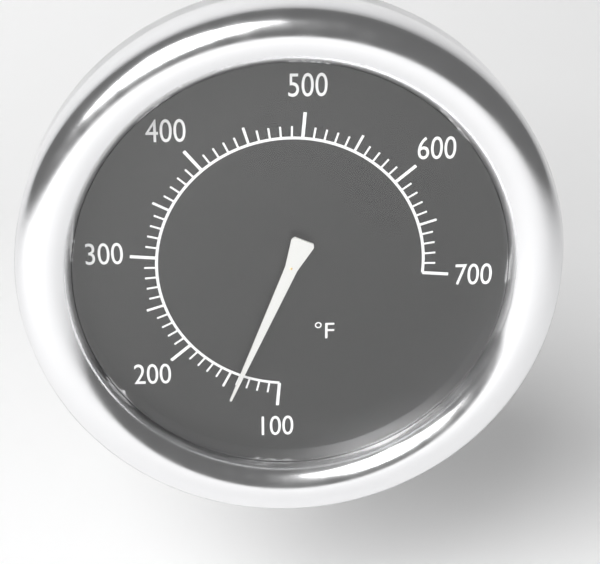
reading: 140 °F
